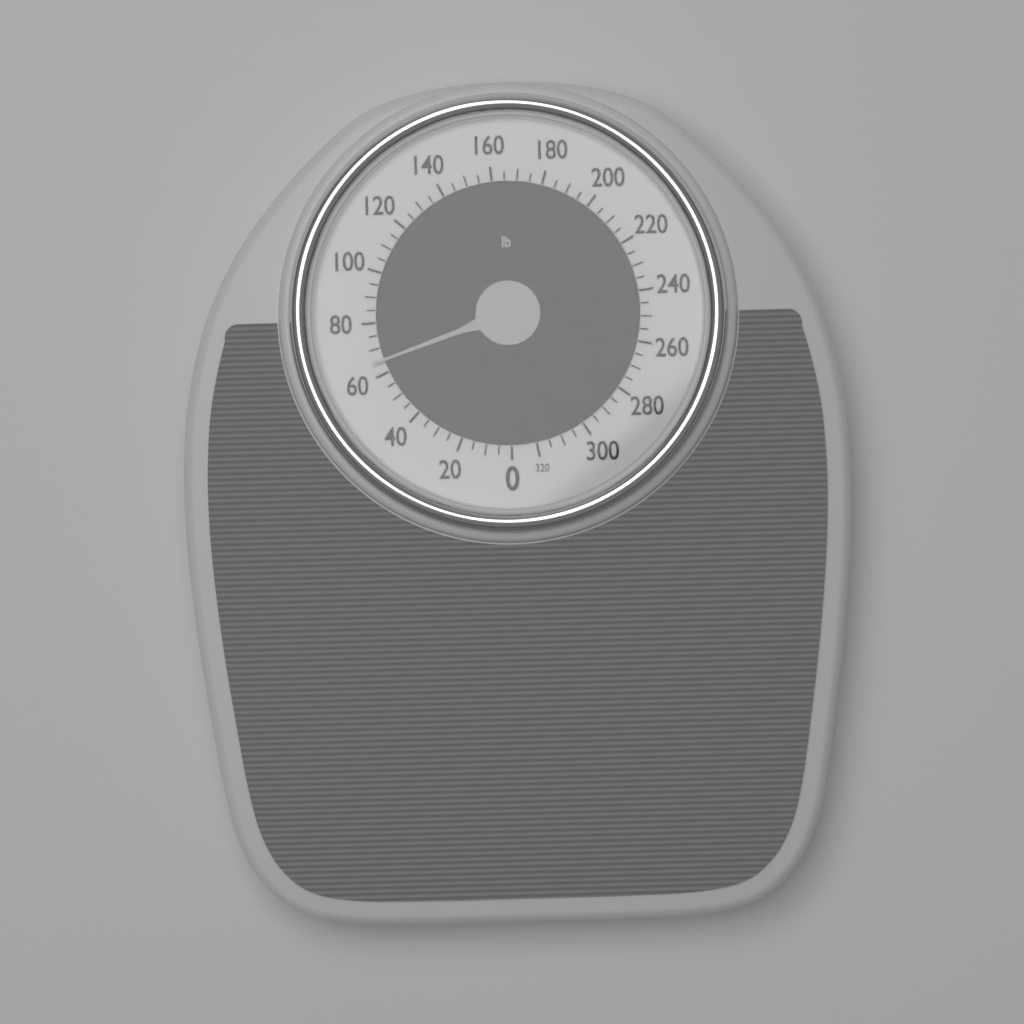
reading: 65 lb
